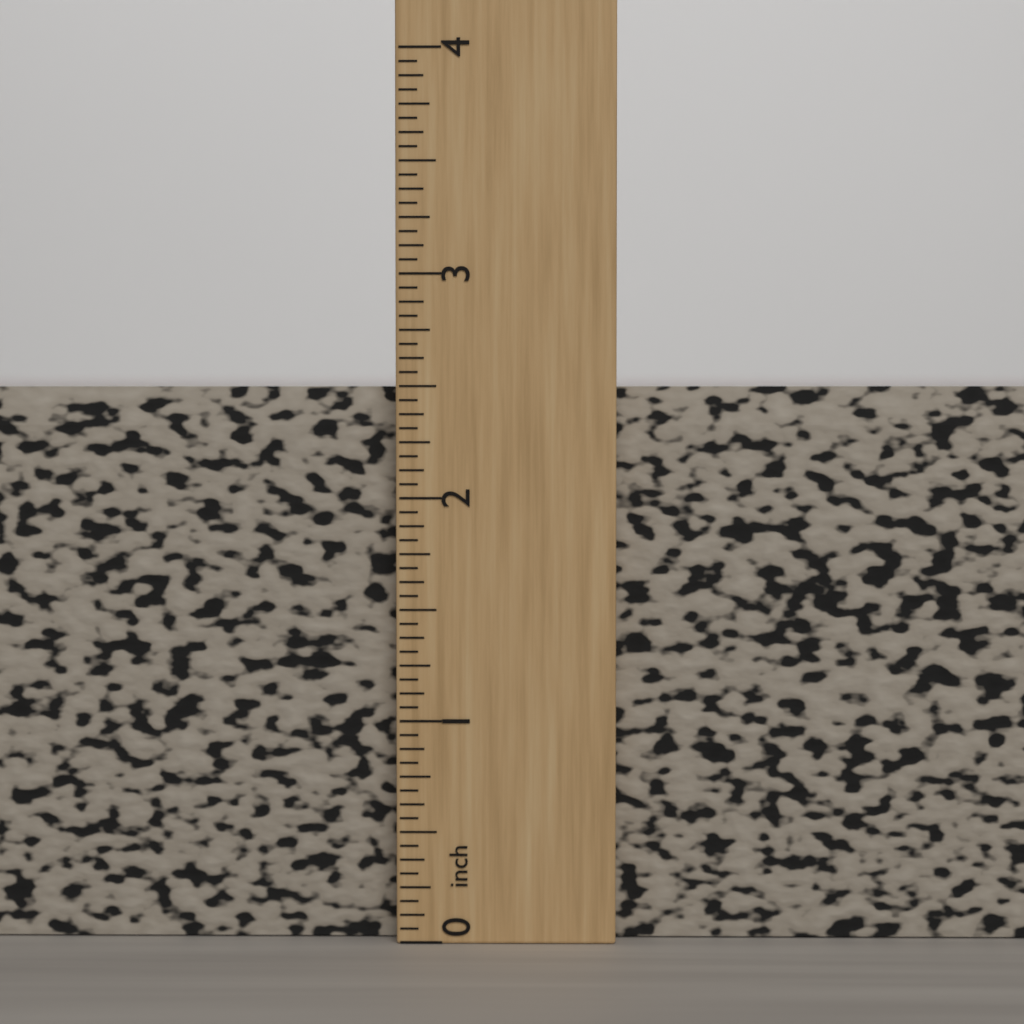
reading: 2.5000 inch
